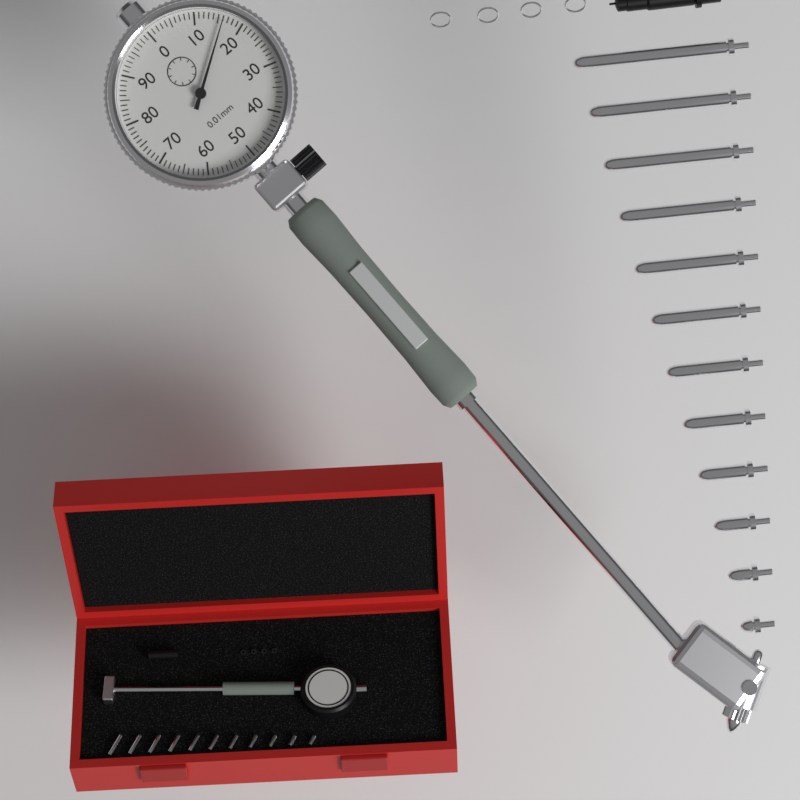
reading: 0.16 mm
